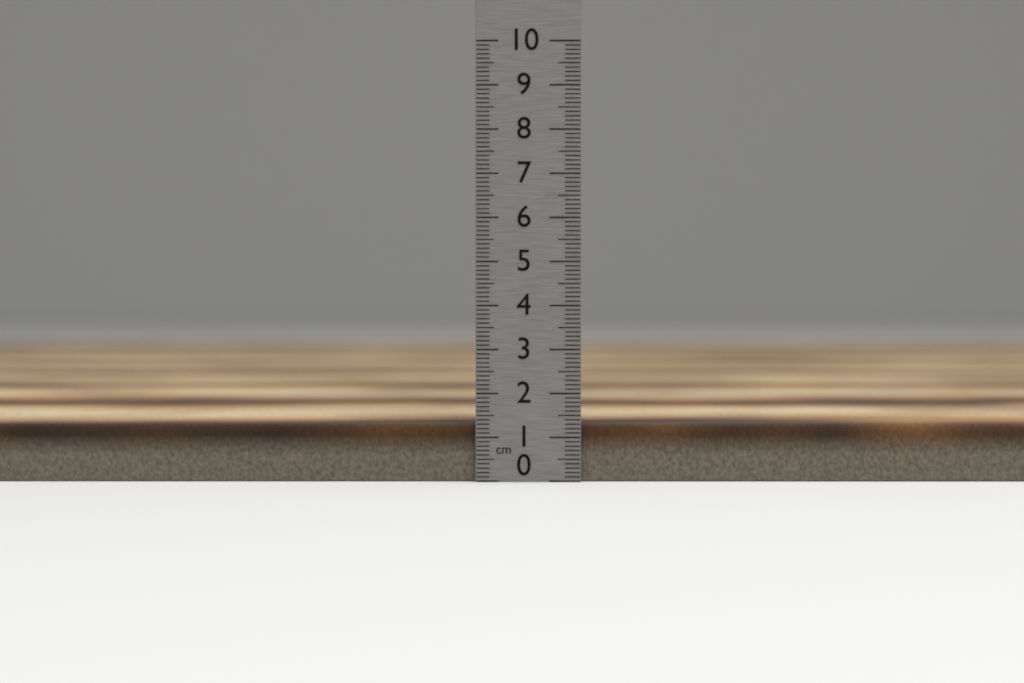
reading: 1.3 cm
